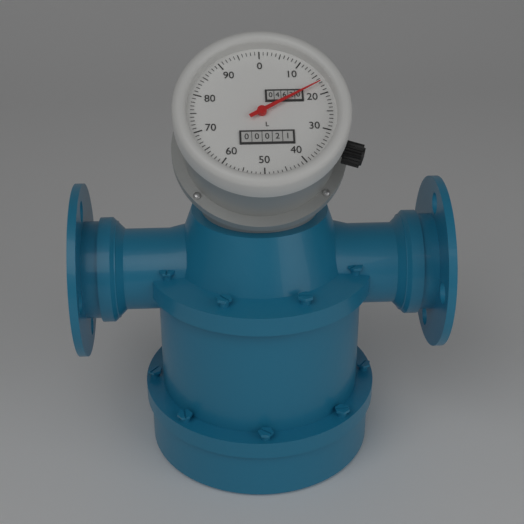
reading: 17 L
